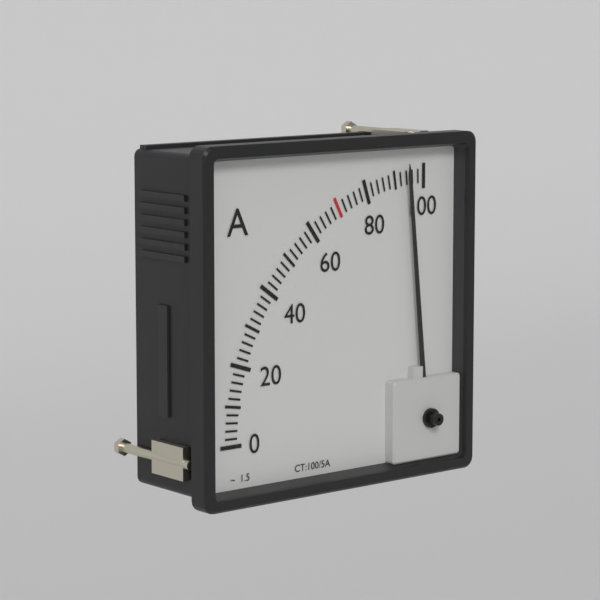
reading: 94 A
